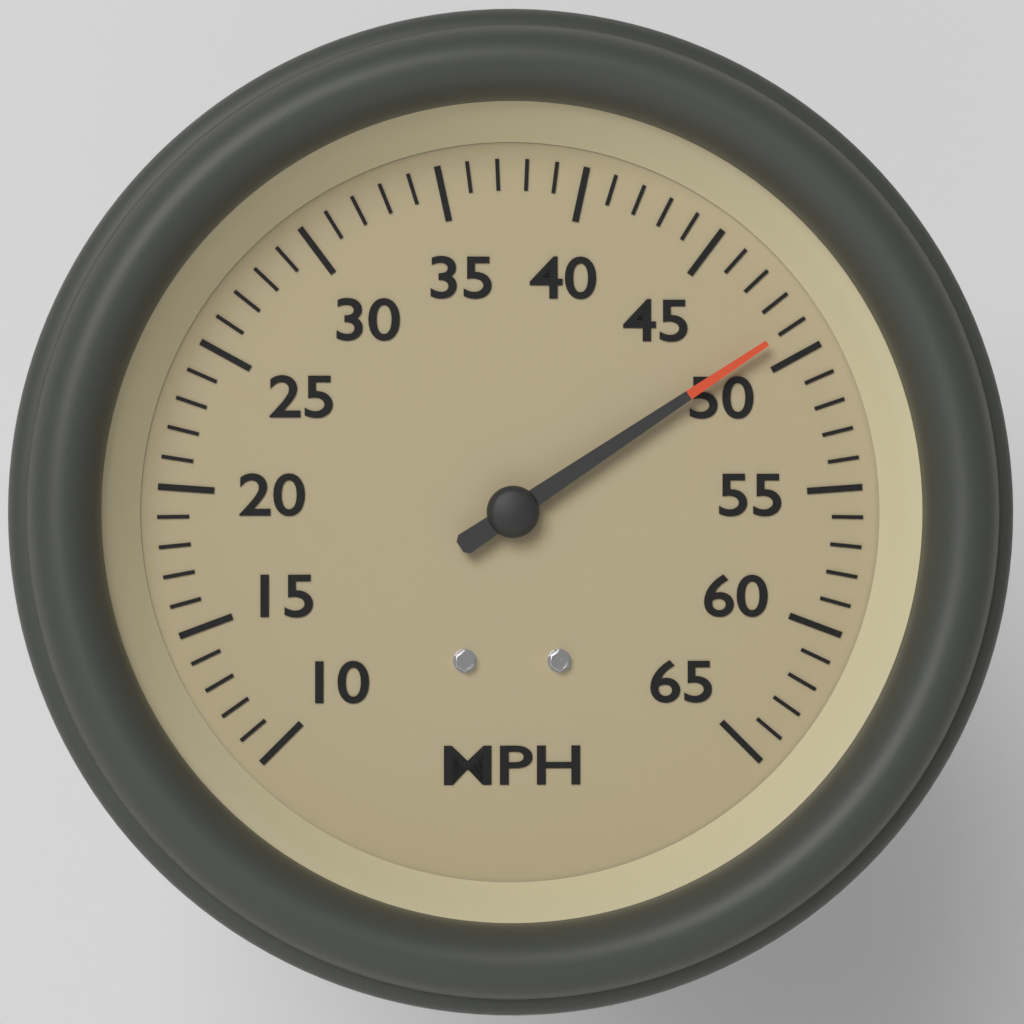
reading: 49 MPH
